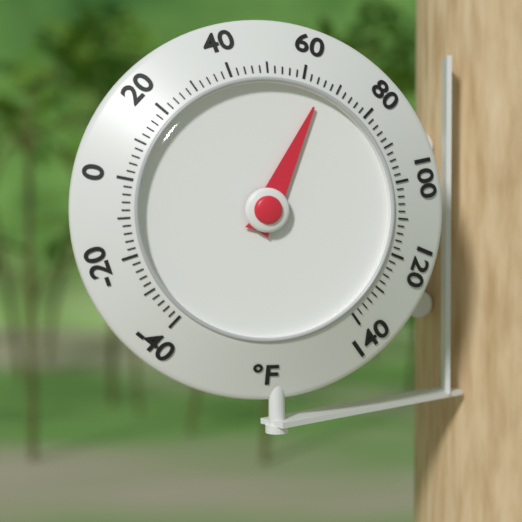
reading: 66 °F
